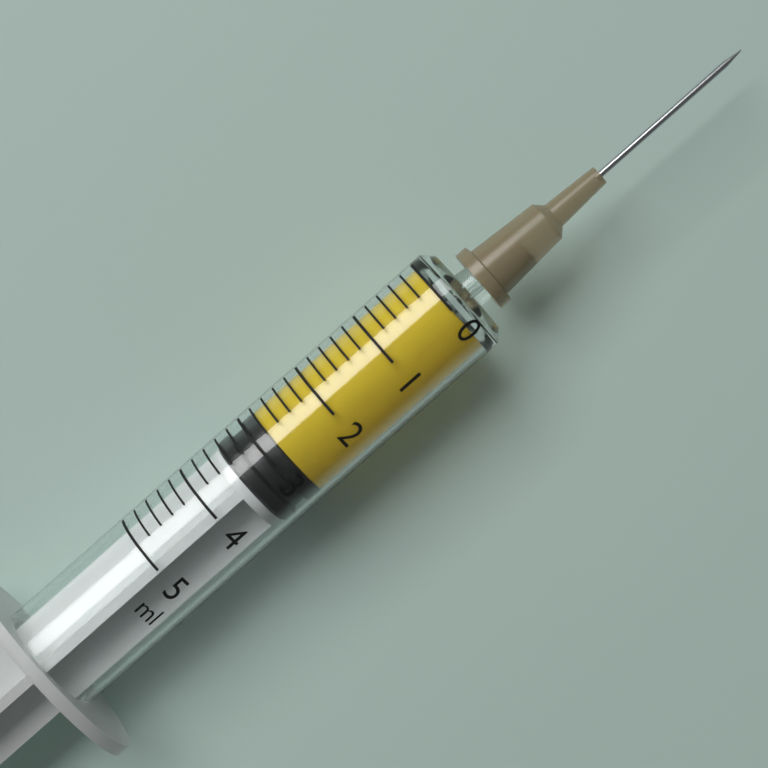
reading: 2.8 ml
